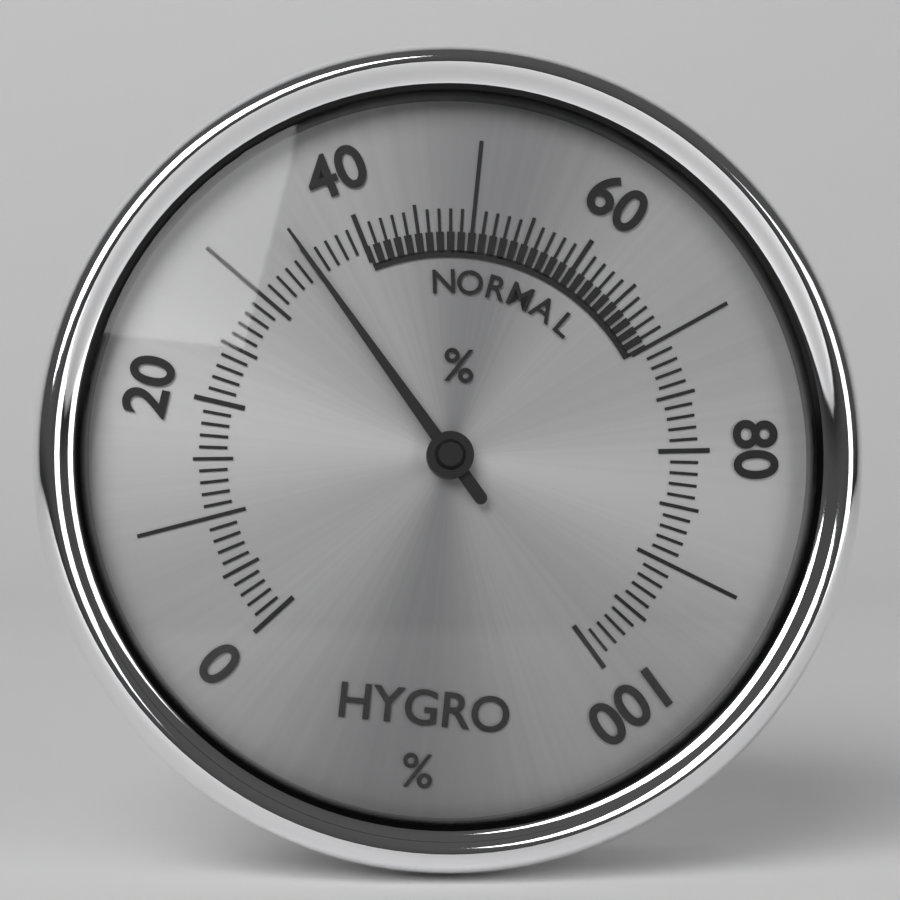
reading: 35 %
